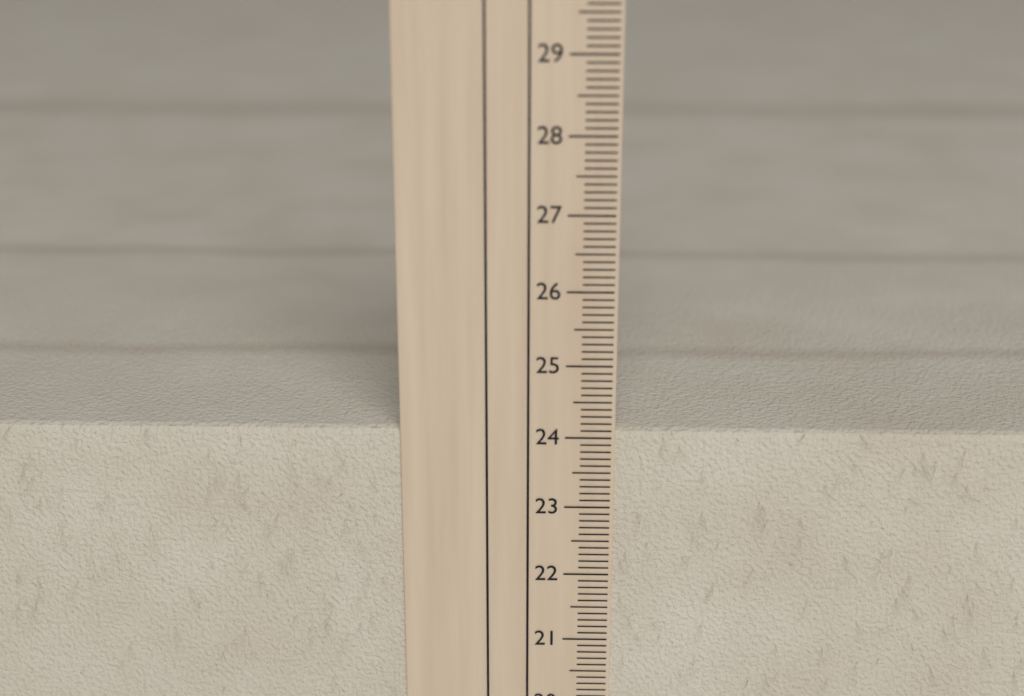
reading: 24.1 cm
